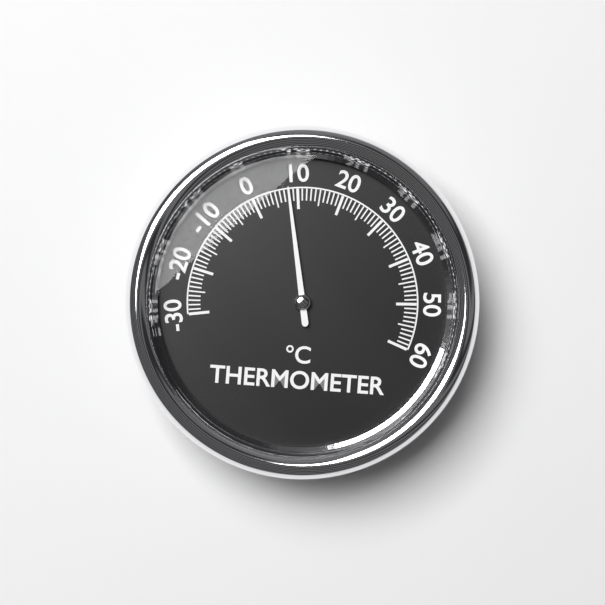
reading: 8 °C
